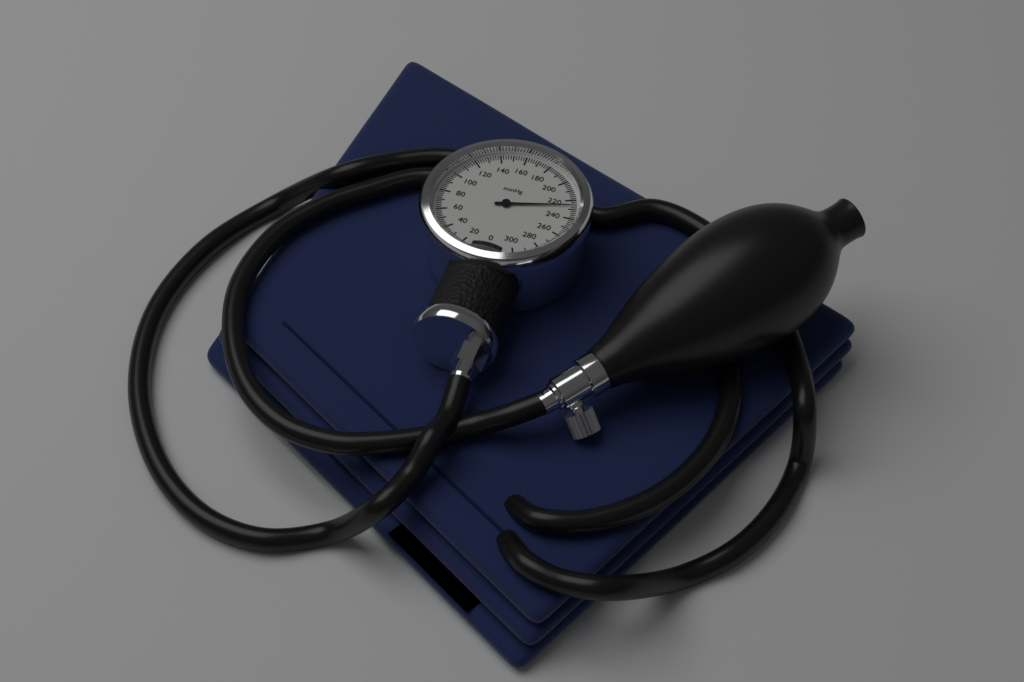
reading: 226 mmHg
